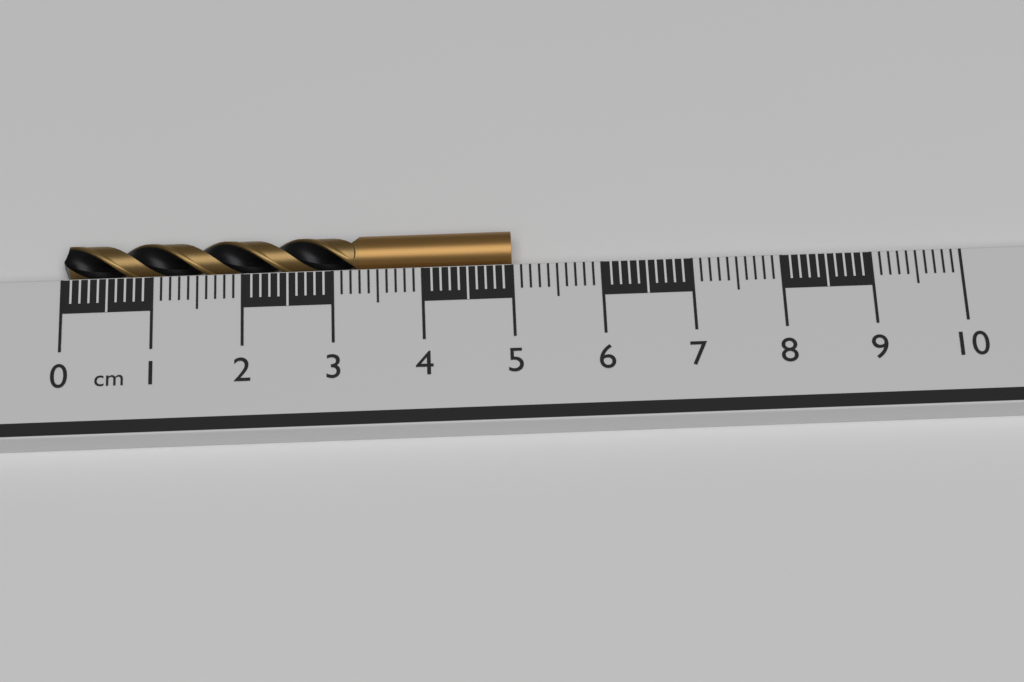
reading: 5.0 cm
